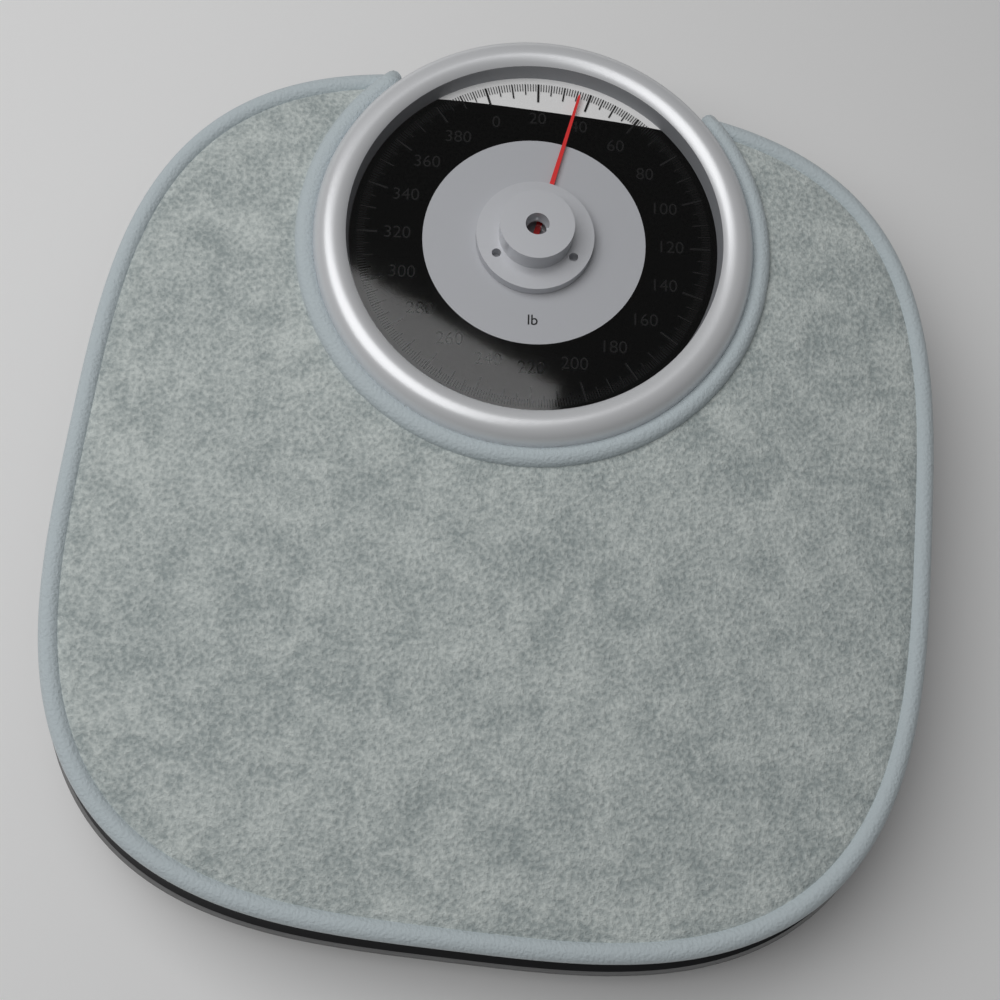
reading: 36 lb
